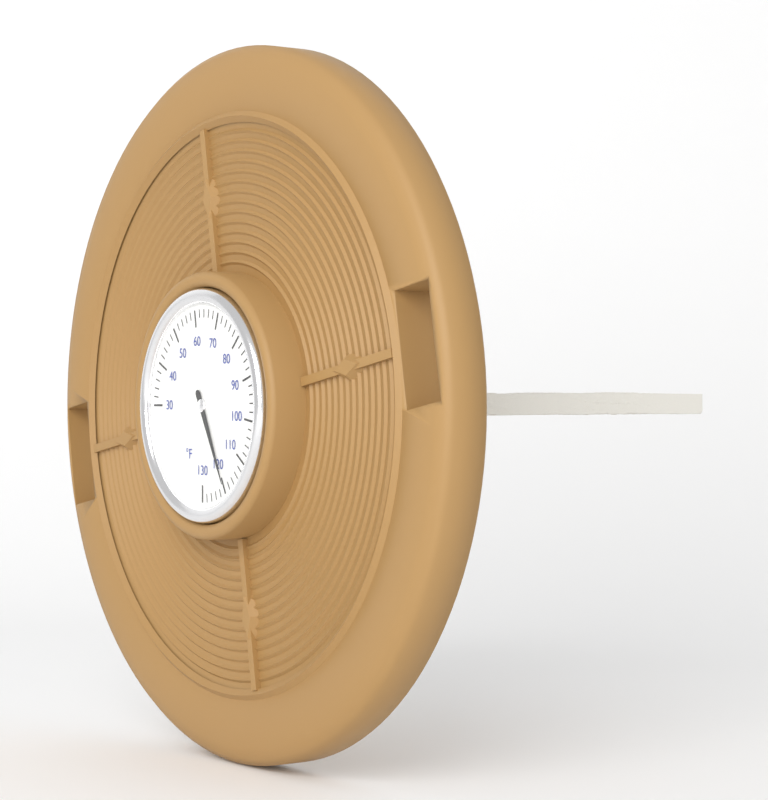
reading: 120 °F
